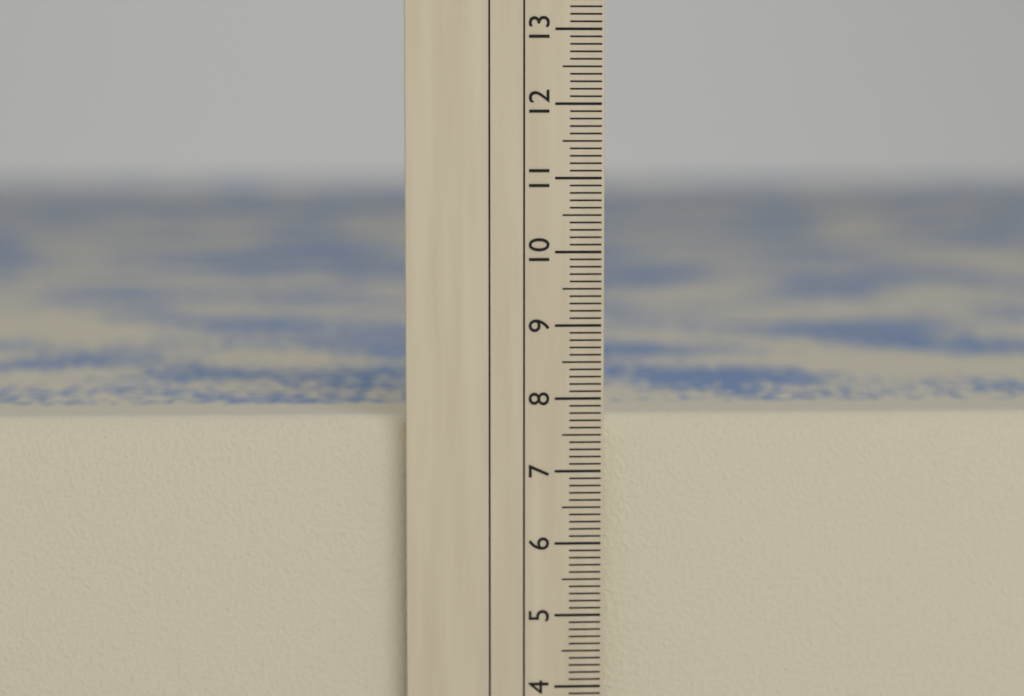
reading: 7.7 cm
